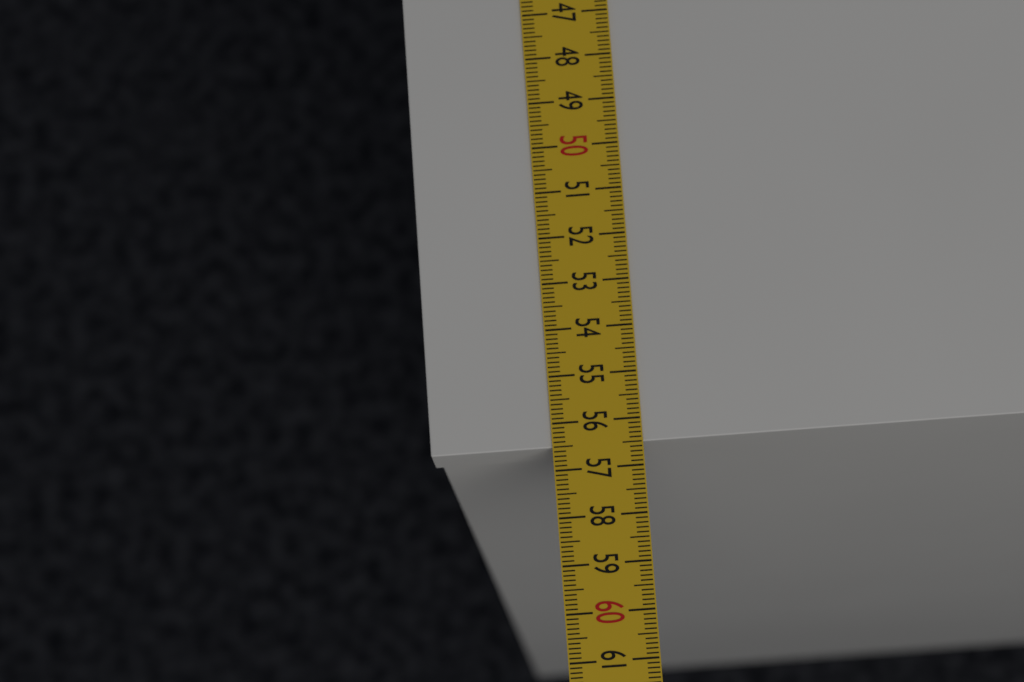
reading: 56.5 cm
